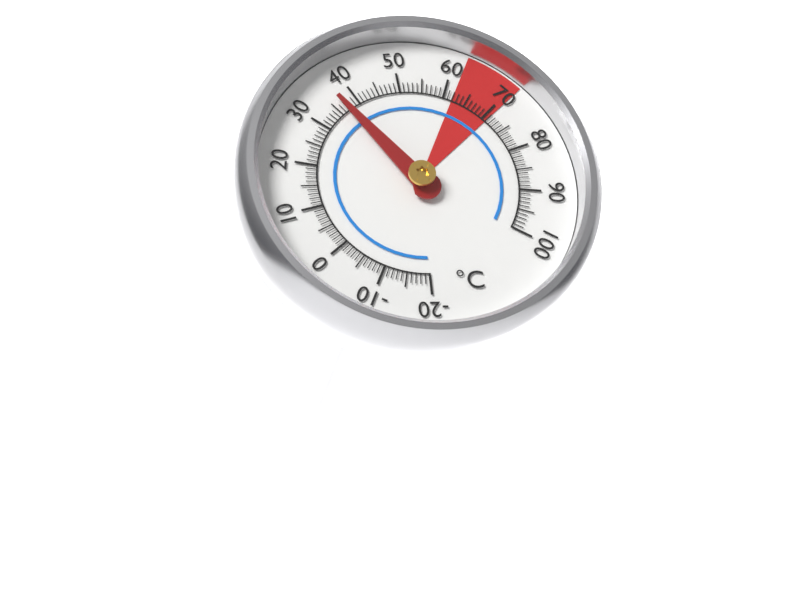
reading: 37 °C
